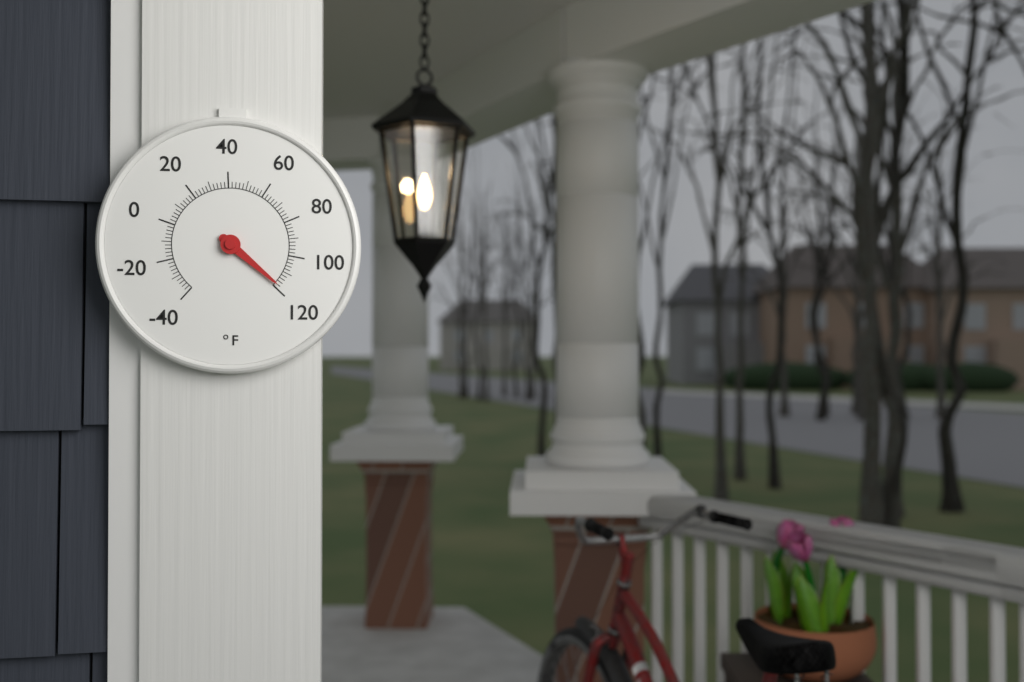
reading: 118 °F
